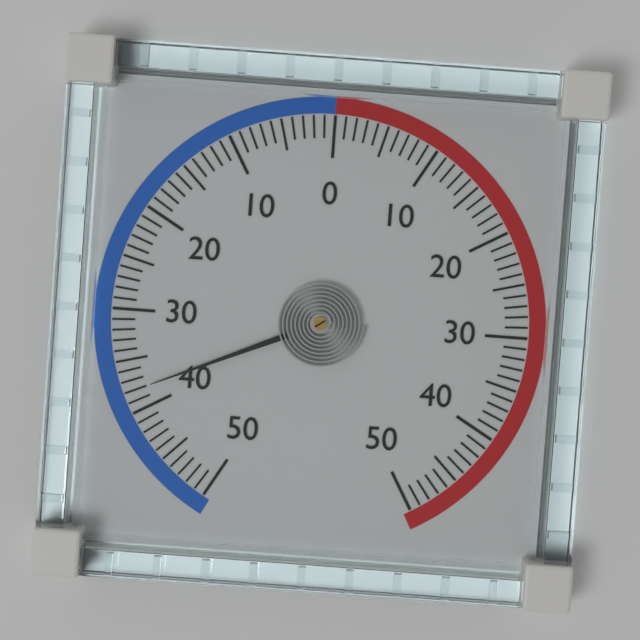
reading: -38 (no unit)
